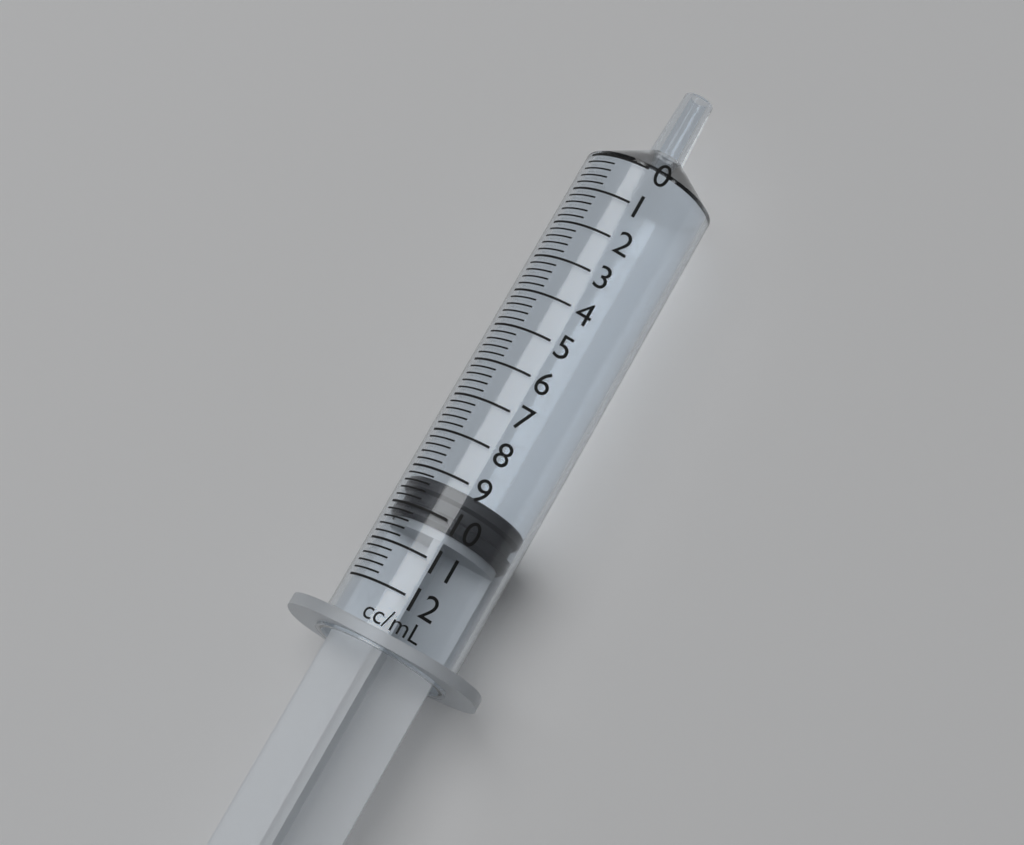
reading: 9.2 ml
